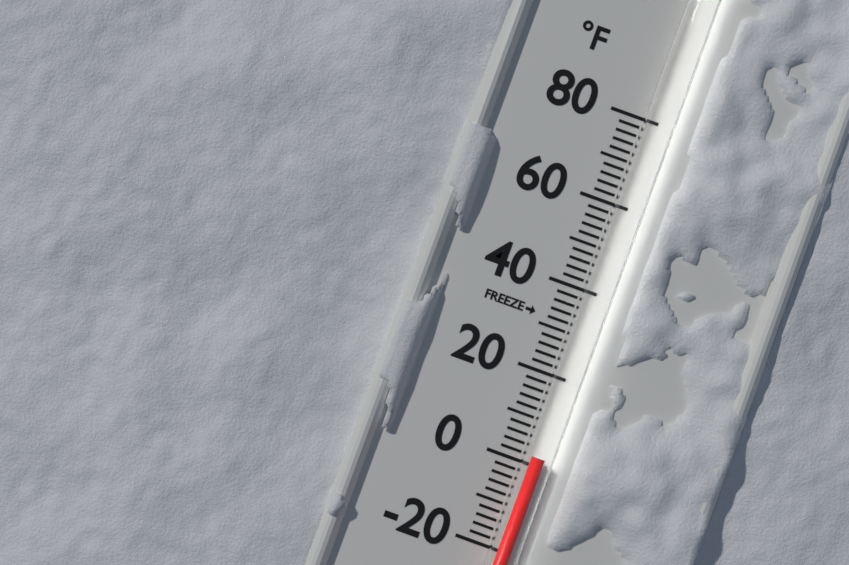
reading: 2 °F
